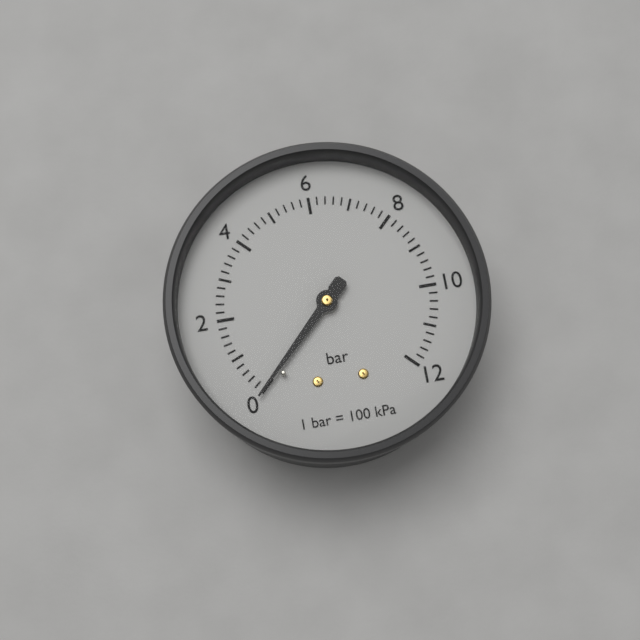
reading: 0.0 bar
